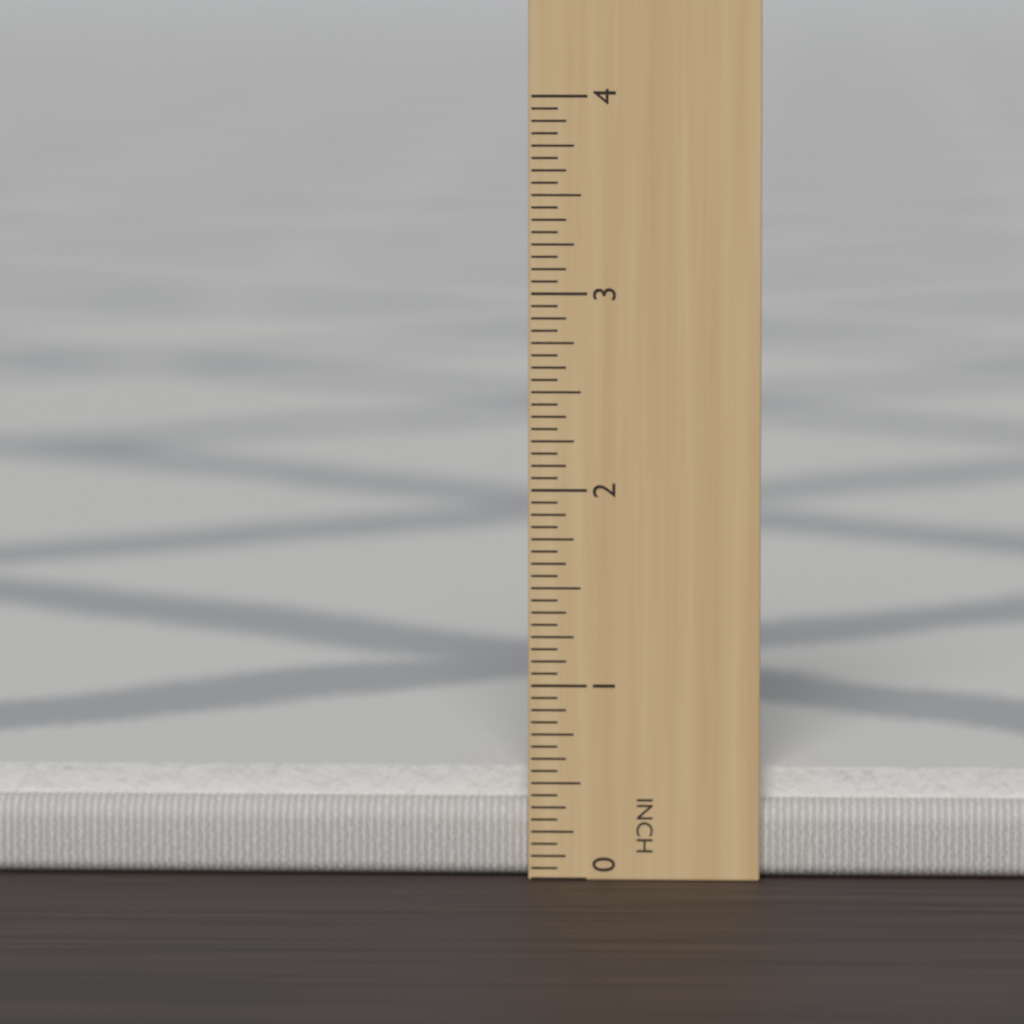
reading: 0.5625 in
